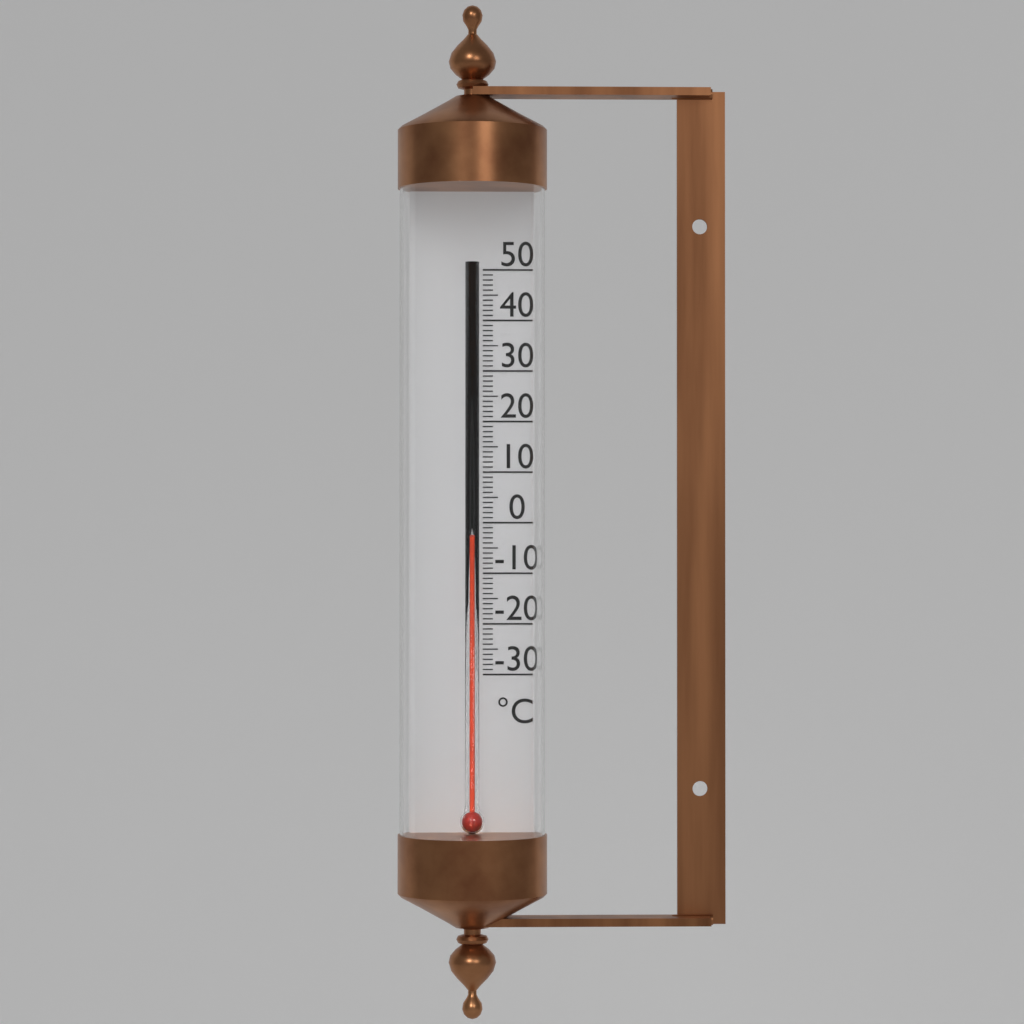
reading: -3 °C
